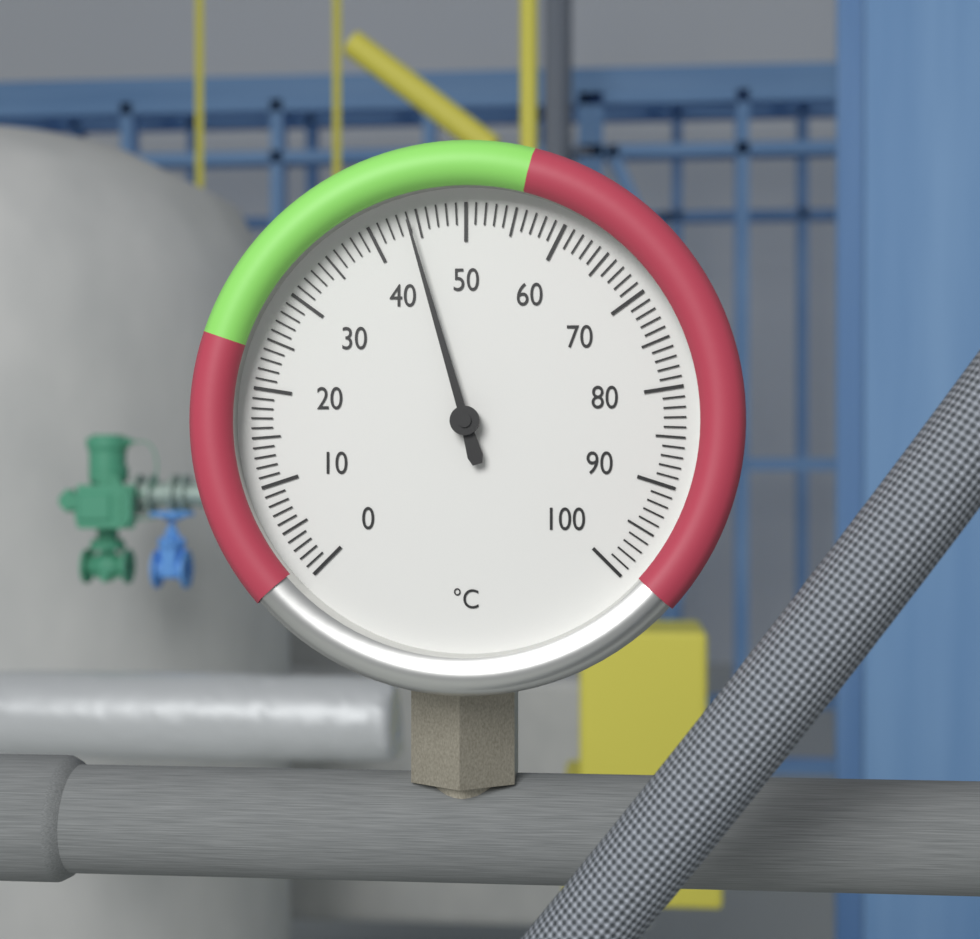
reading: 44 °C
